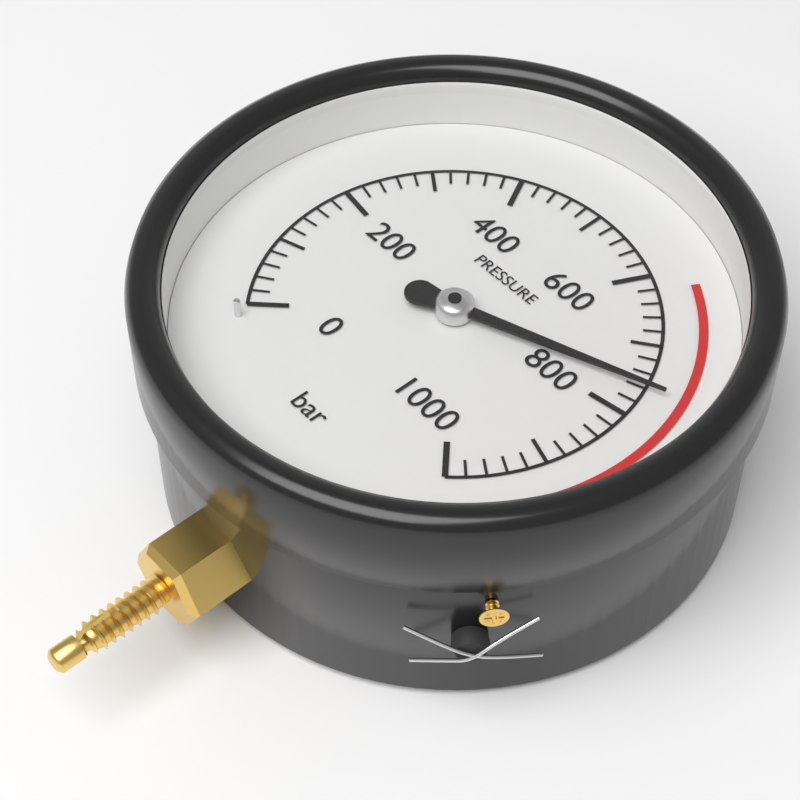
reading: 760 bar
